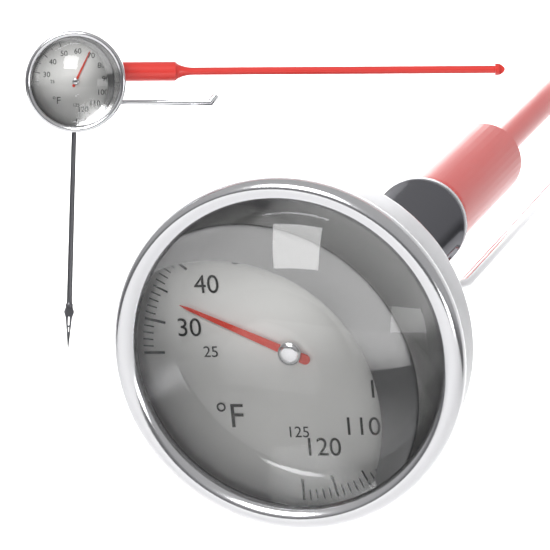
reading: 34 °F
